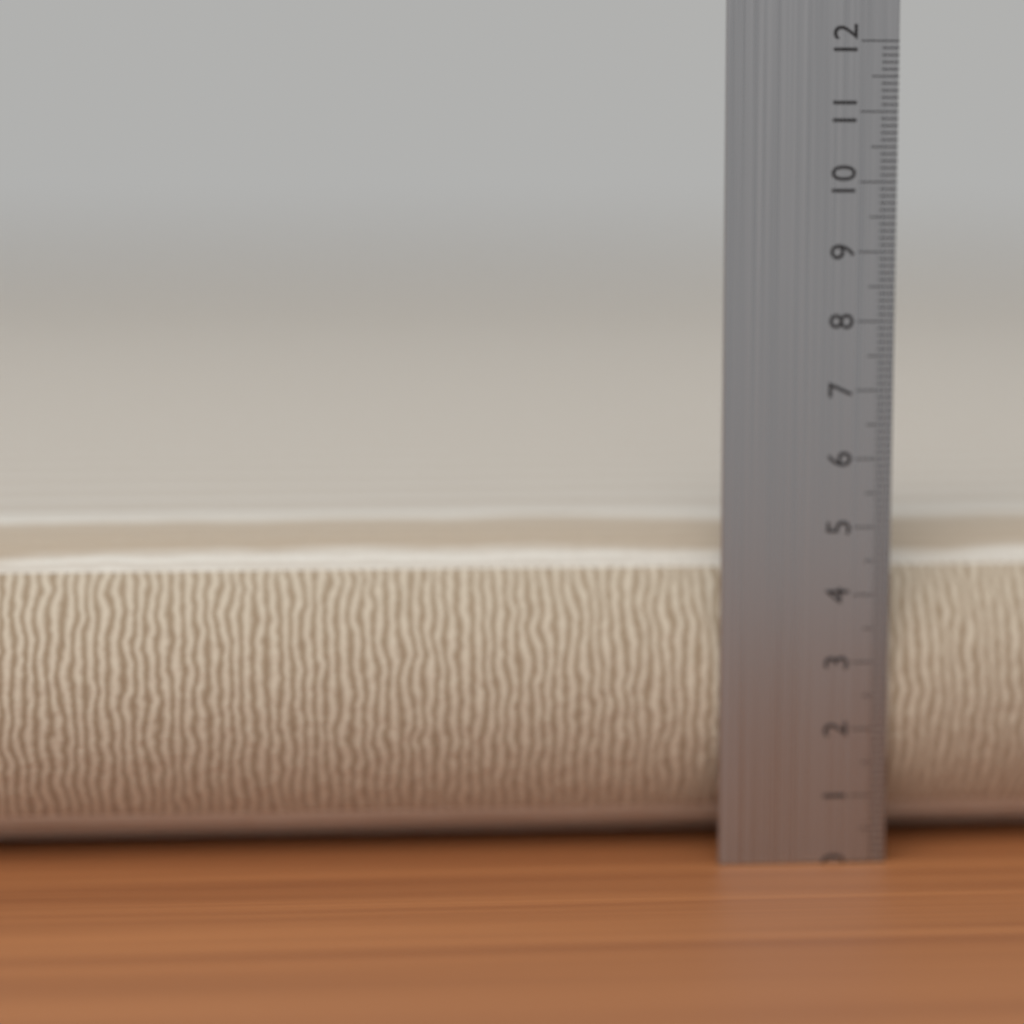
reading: 5.0 cm
